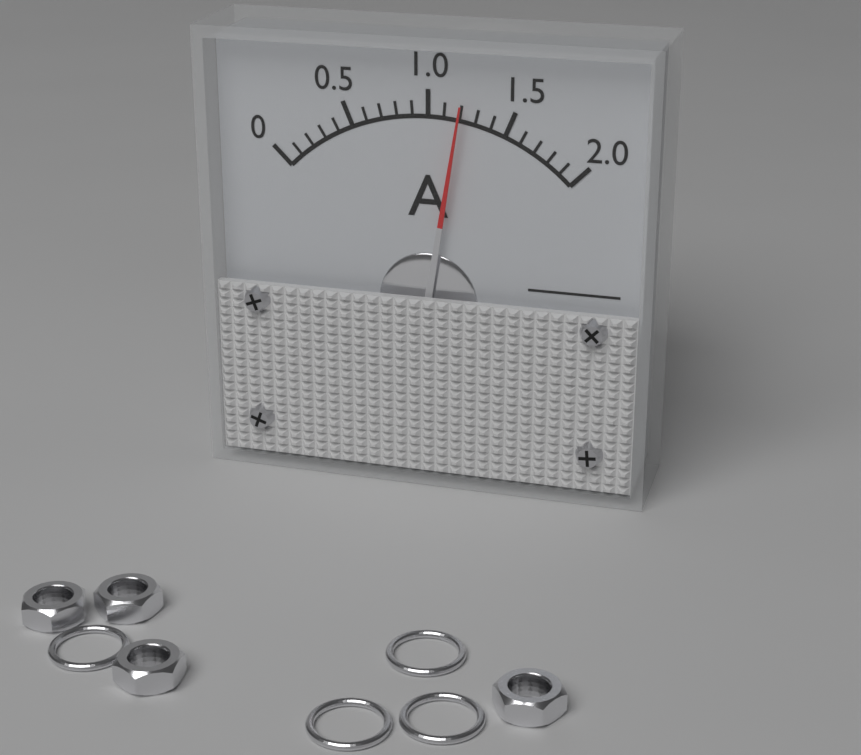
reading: 1.2 A
